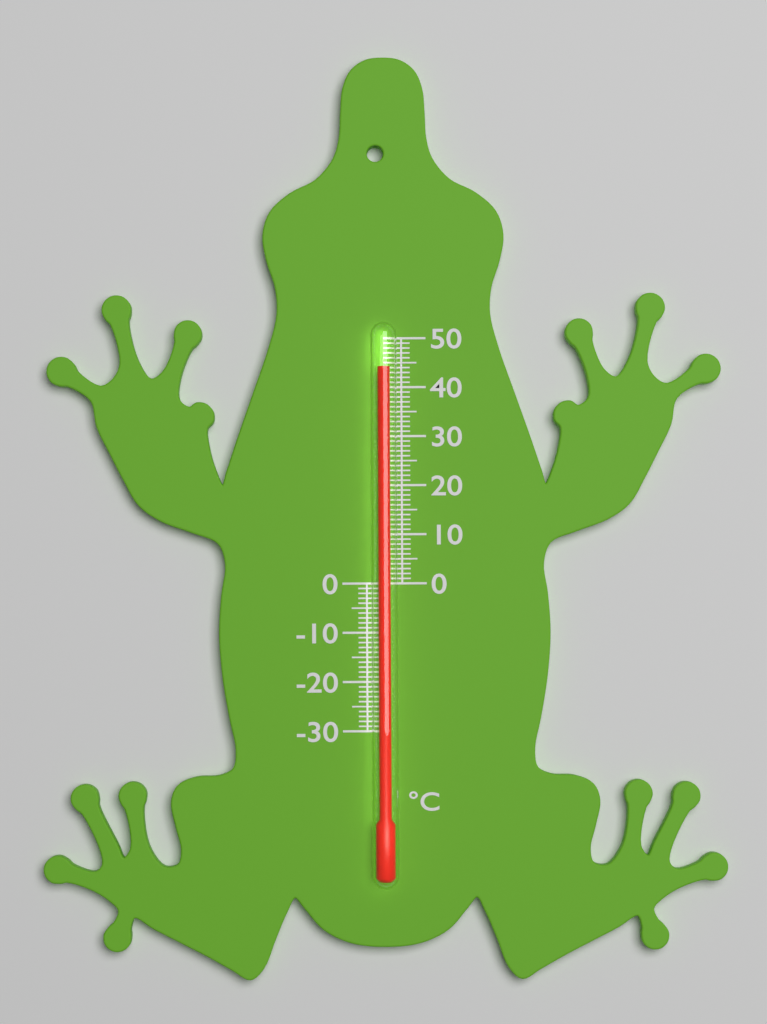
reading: 44 °C
